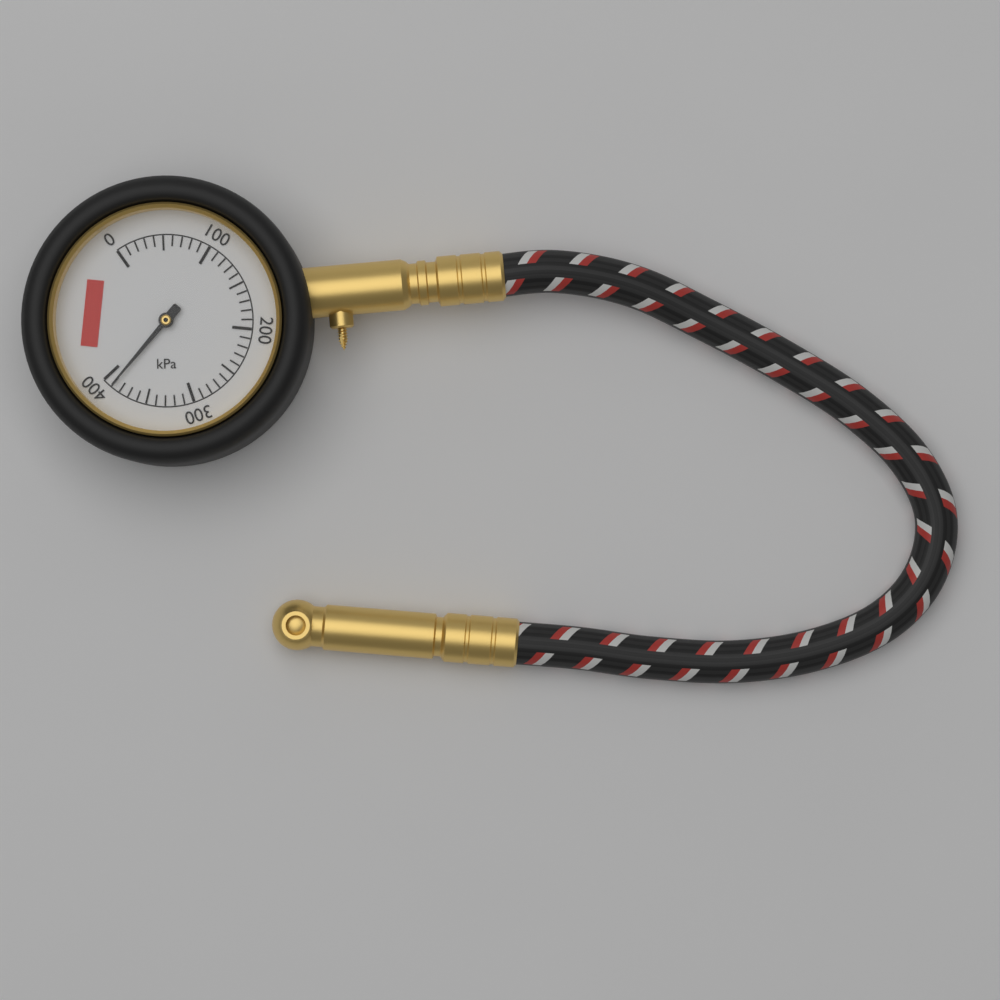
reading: 390 kPa
